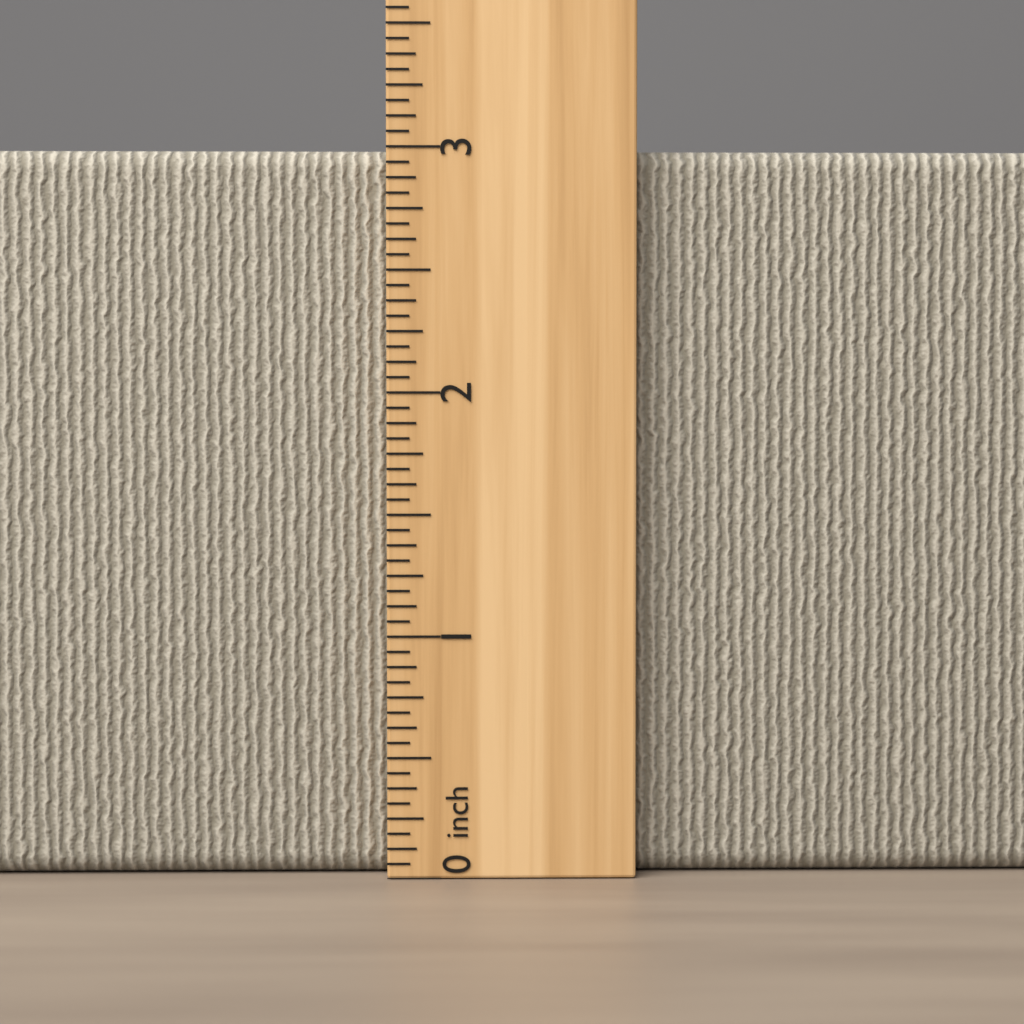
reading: 3.0000 inch
